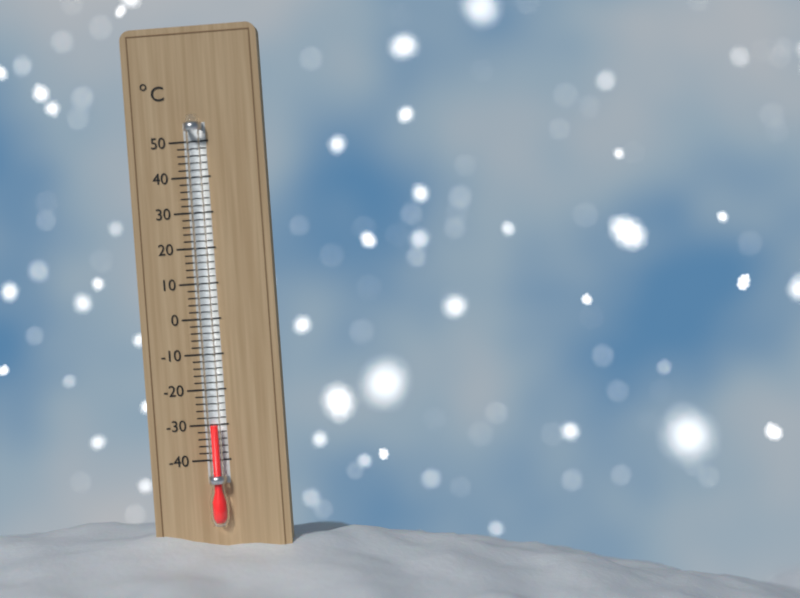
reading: -30 °C
